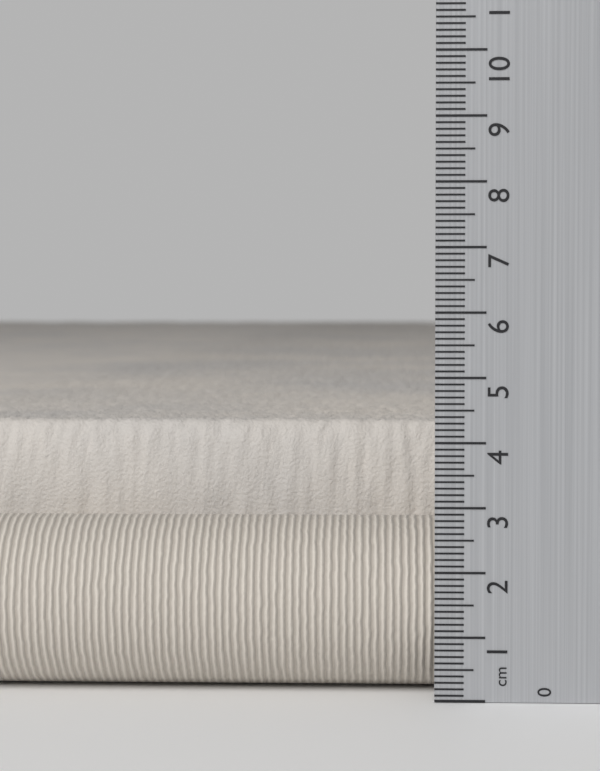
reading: 4.2 cm
